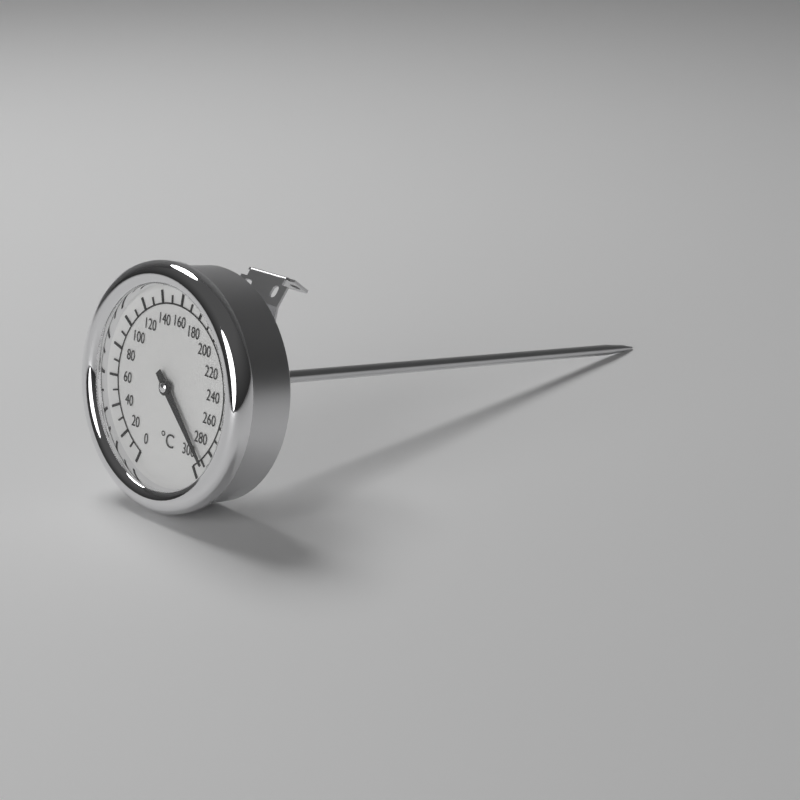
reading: 290 °C
